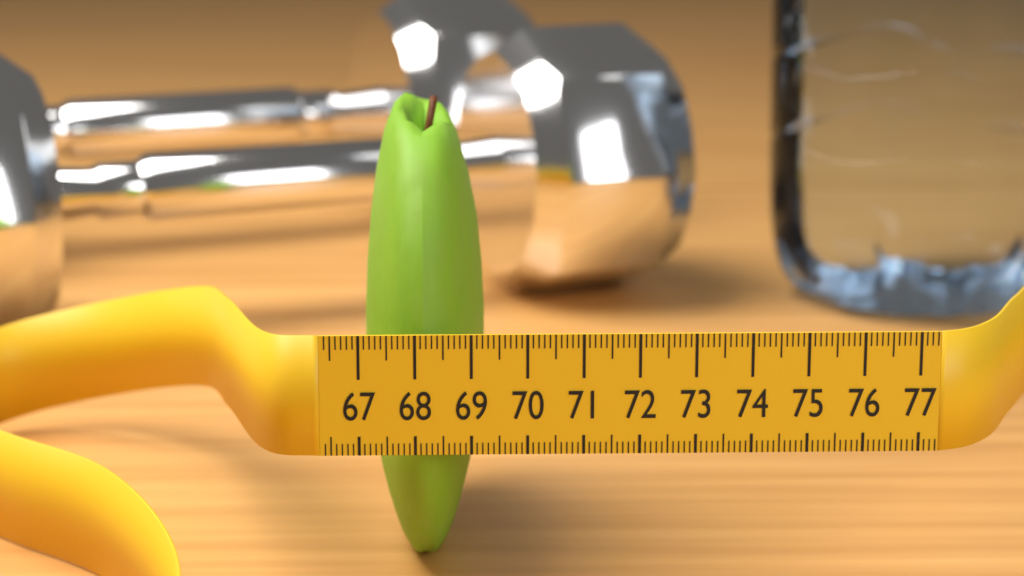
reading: 69.3 (no unit)
